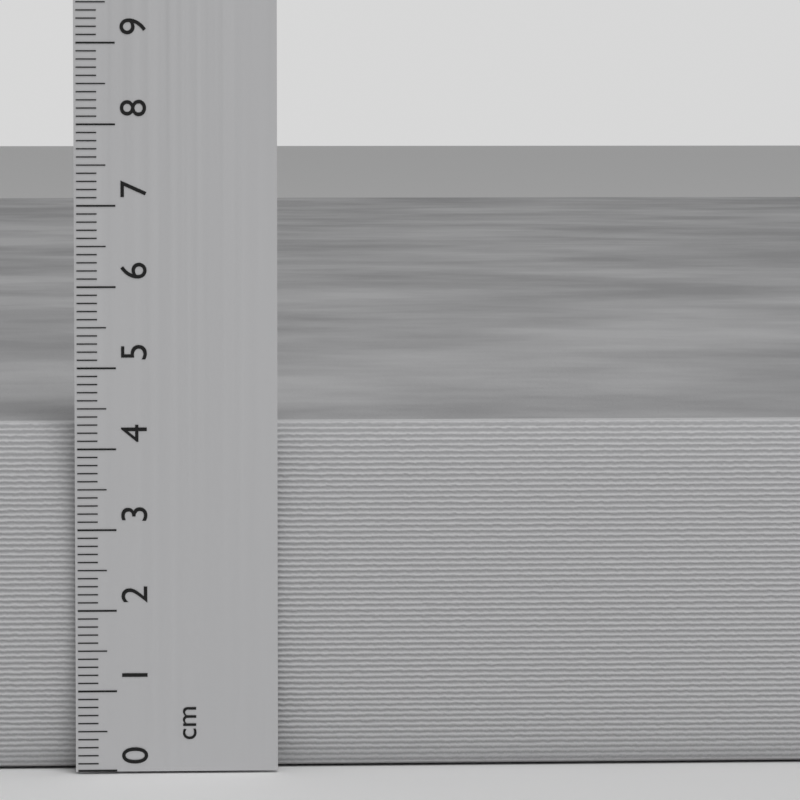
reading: 4.3 cm
